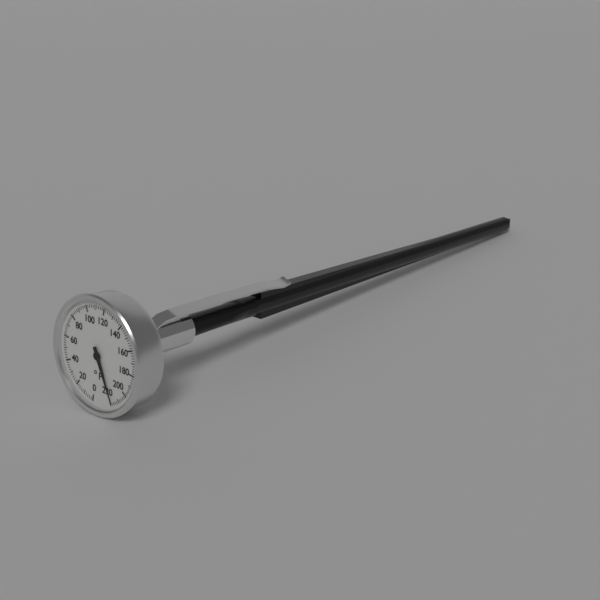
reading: 218 °F
